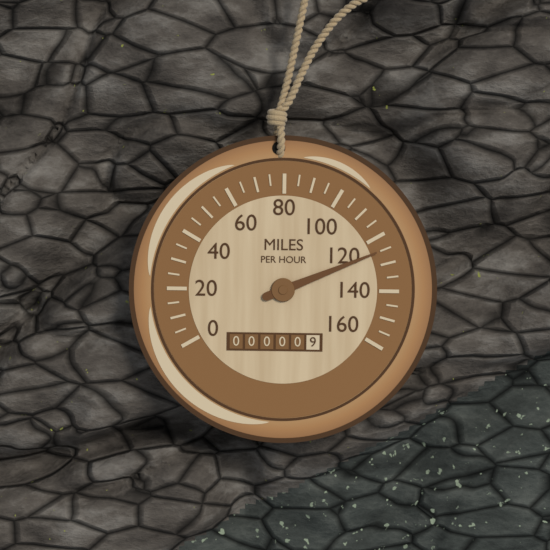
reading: 125 mph
